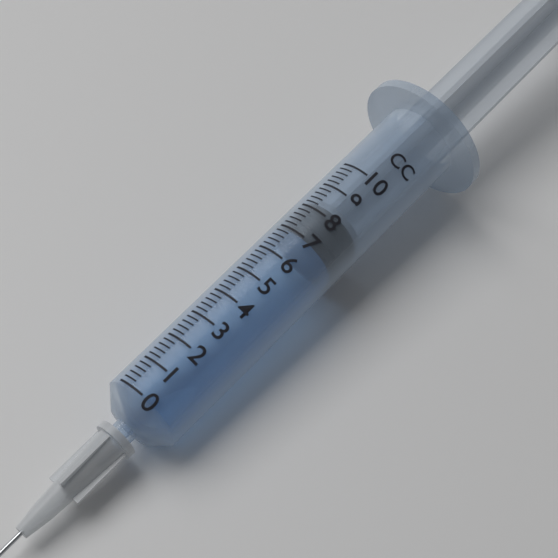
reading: 7.0 cc
